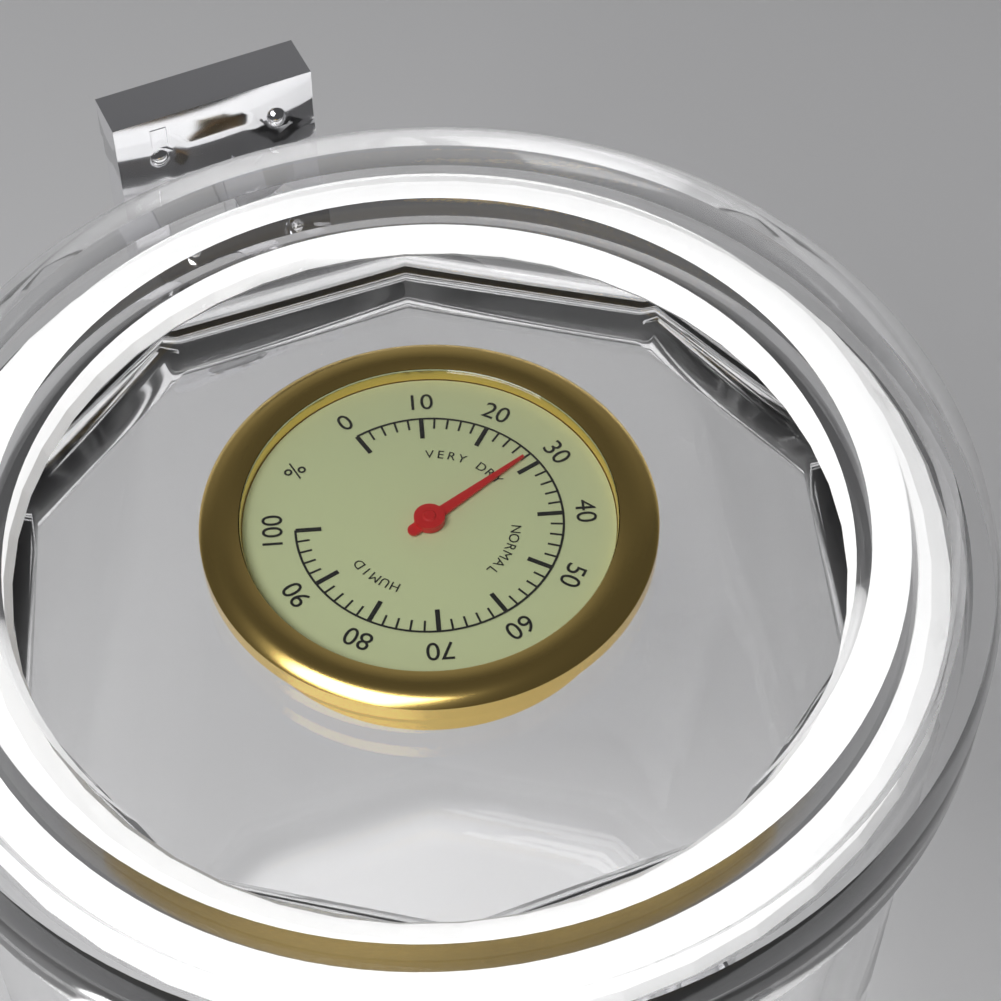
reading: 28 %
